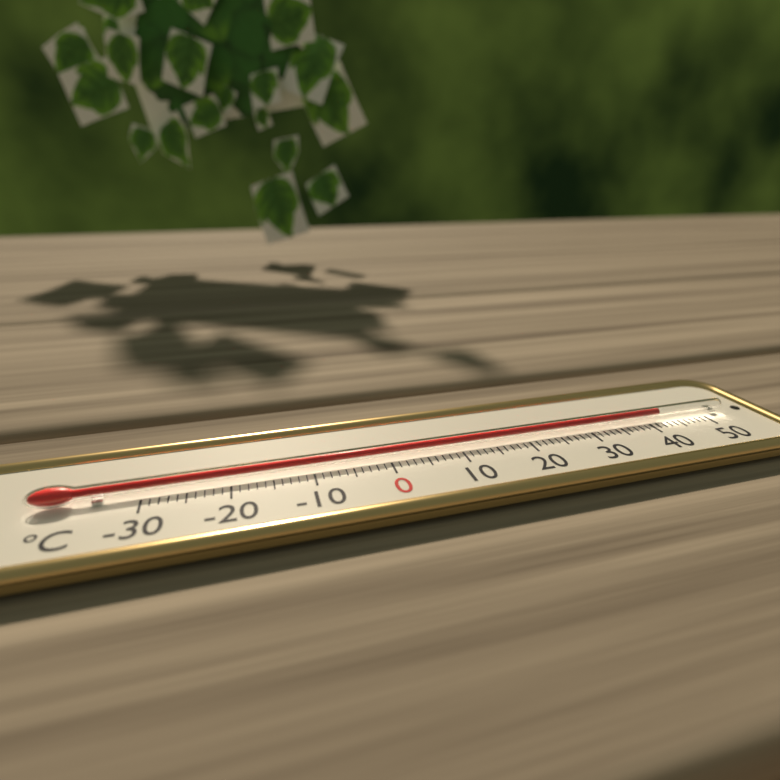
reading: 42 °C
